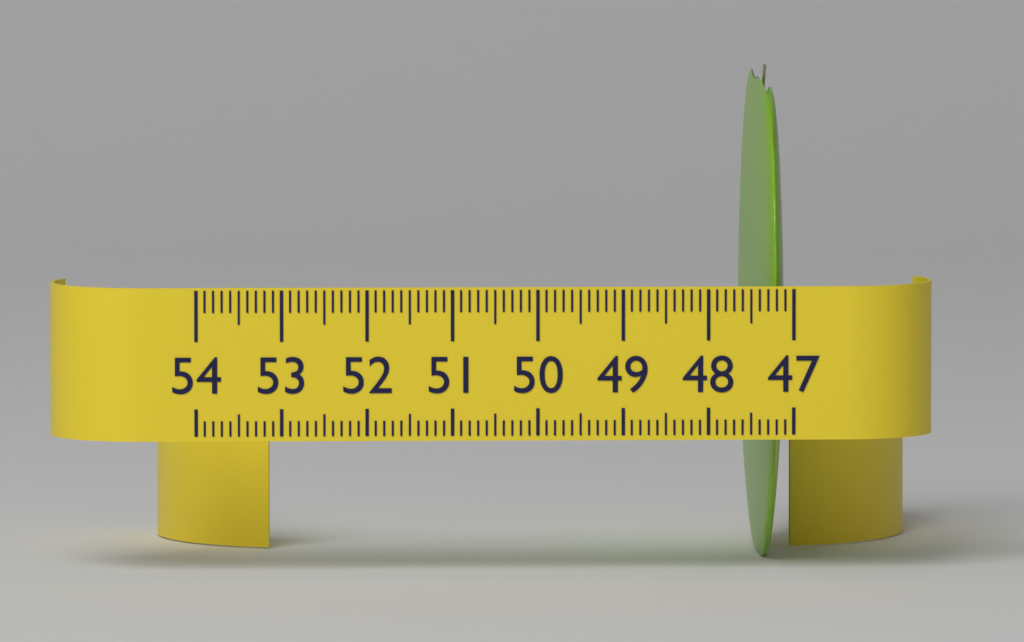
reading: 47.4 (no unit)
